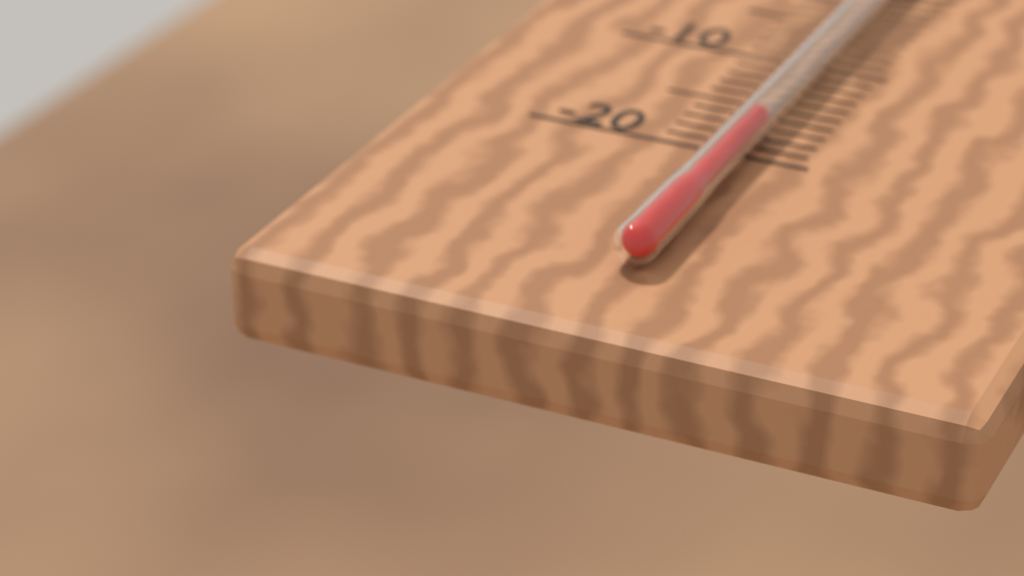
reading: -18 °C
